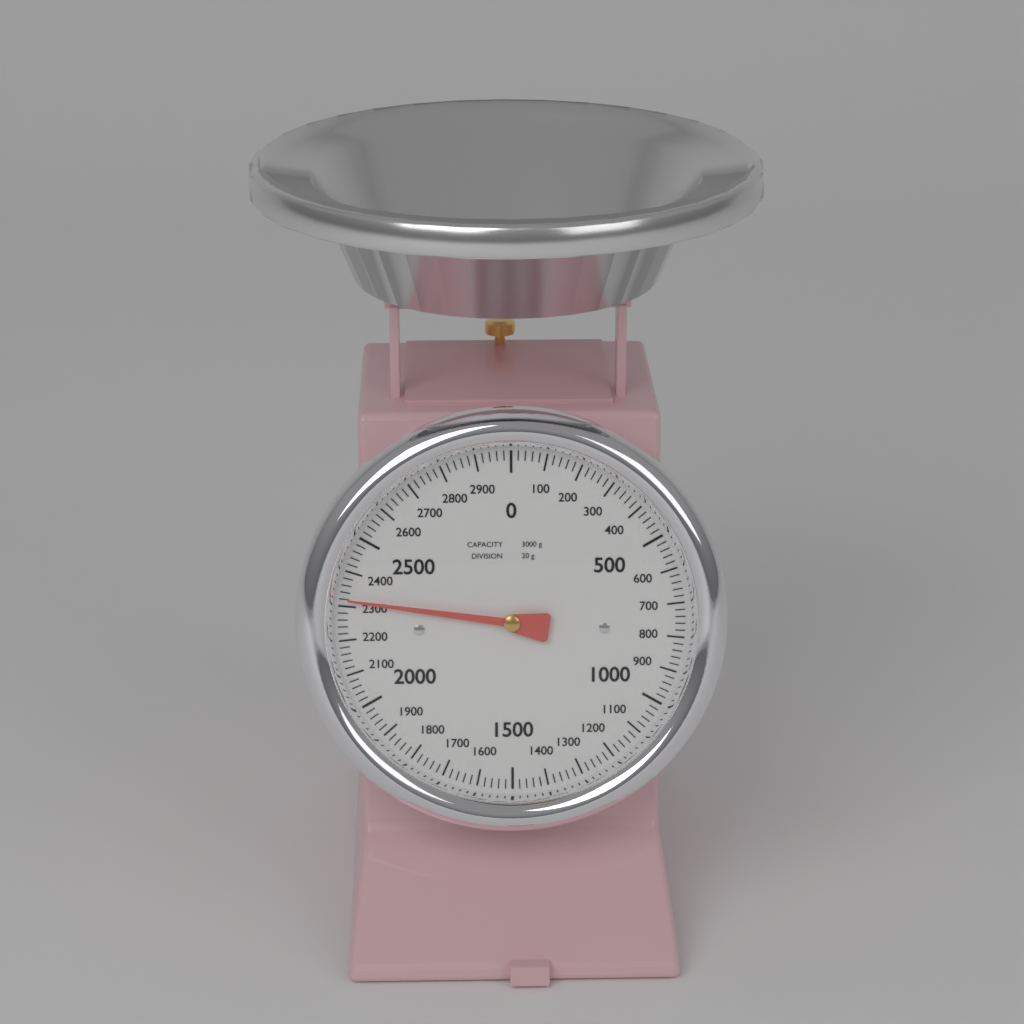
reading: 2320 g
